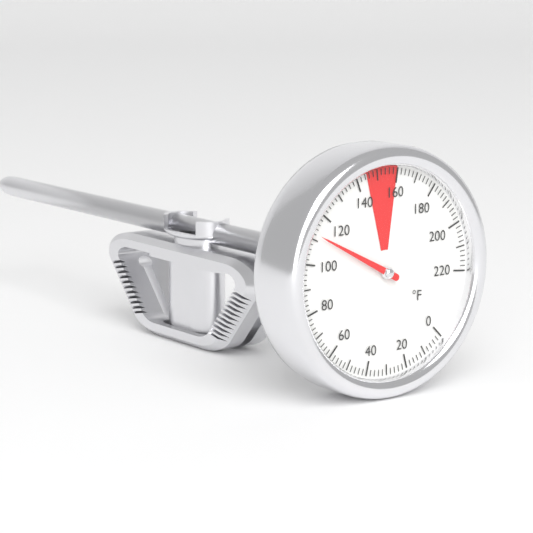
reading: 112 °F
